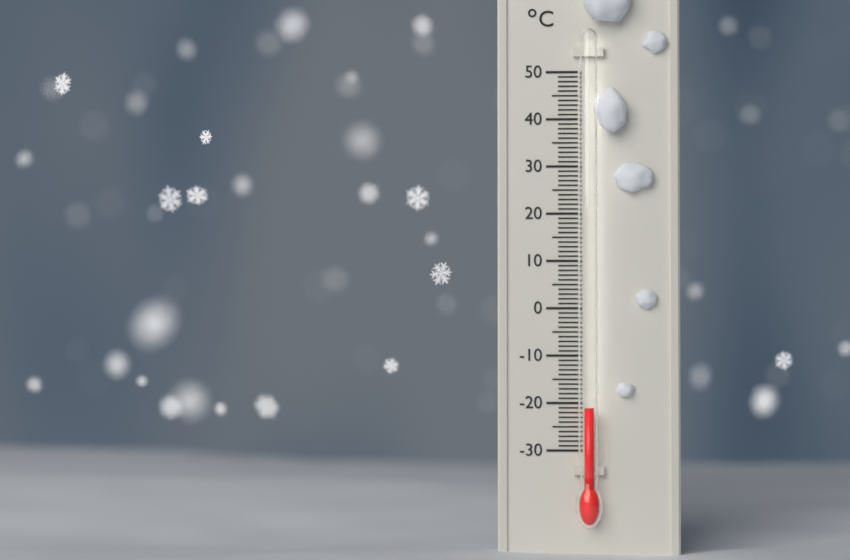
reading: -21 °C
